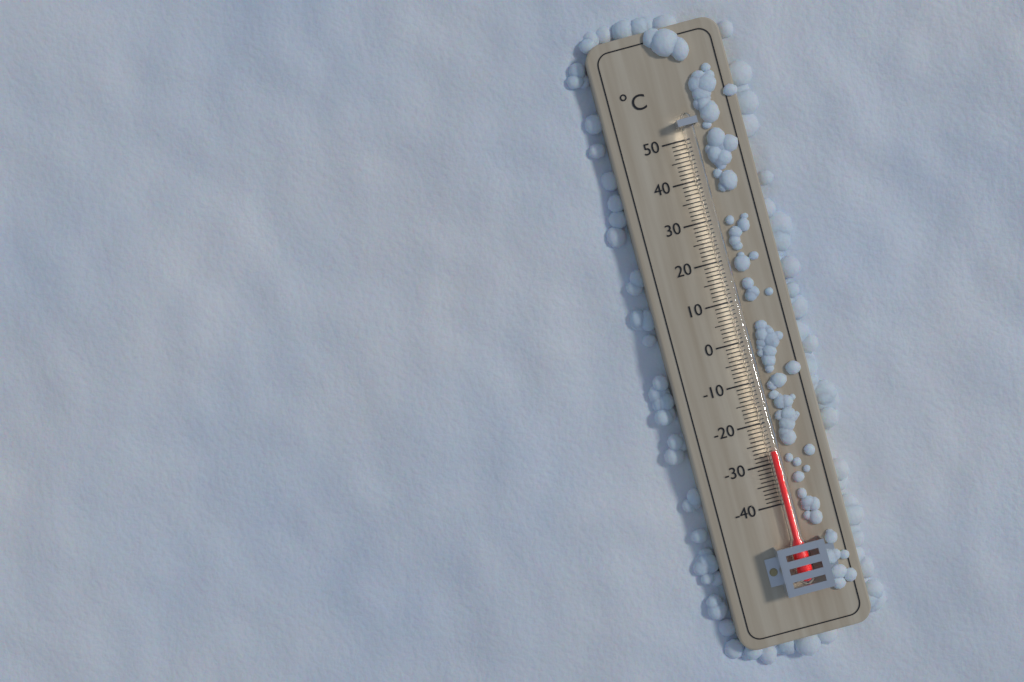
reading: -27 °C
